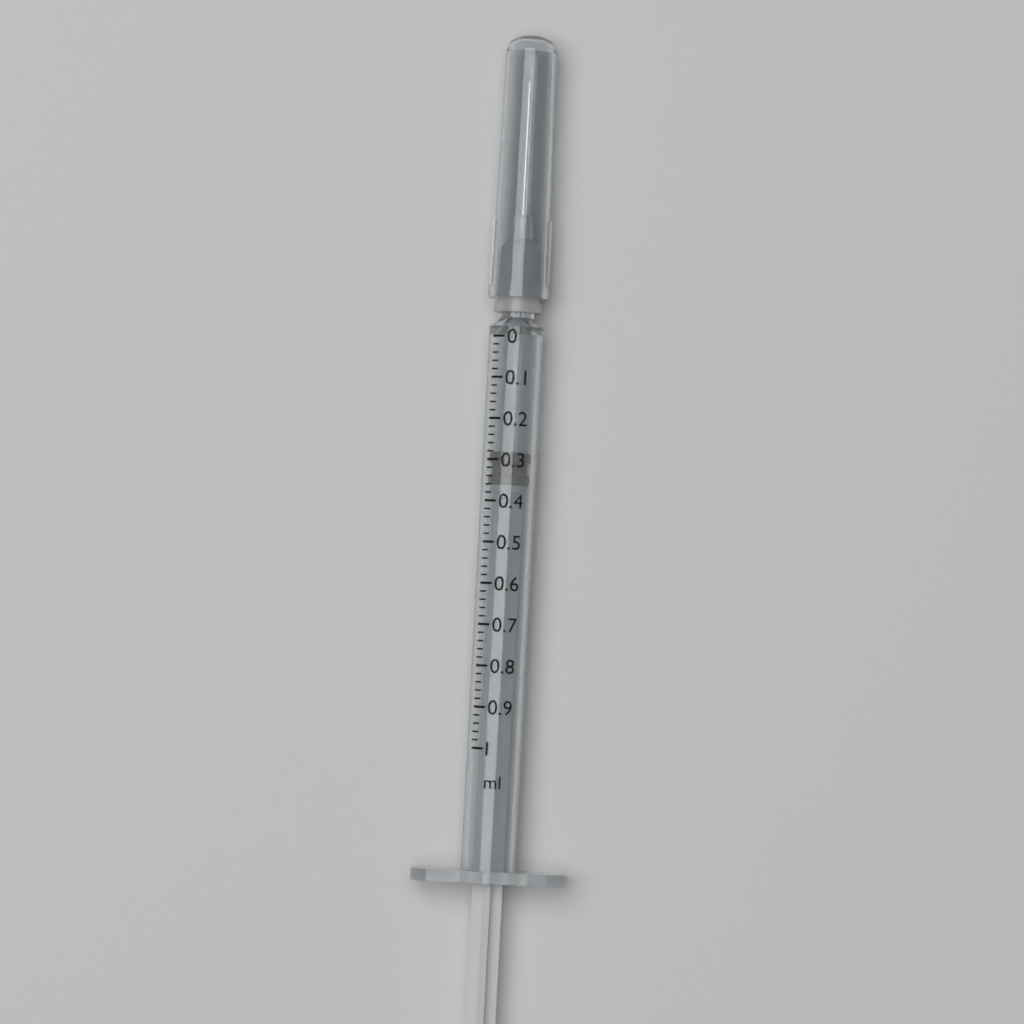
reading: 0.28 ml
